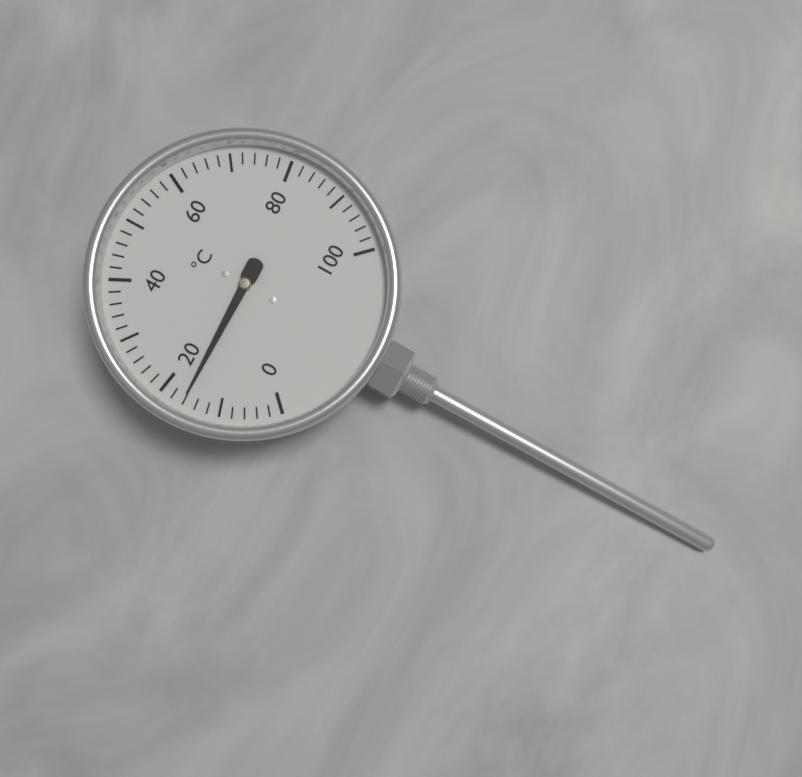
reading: 16 °C
